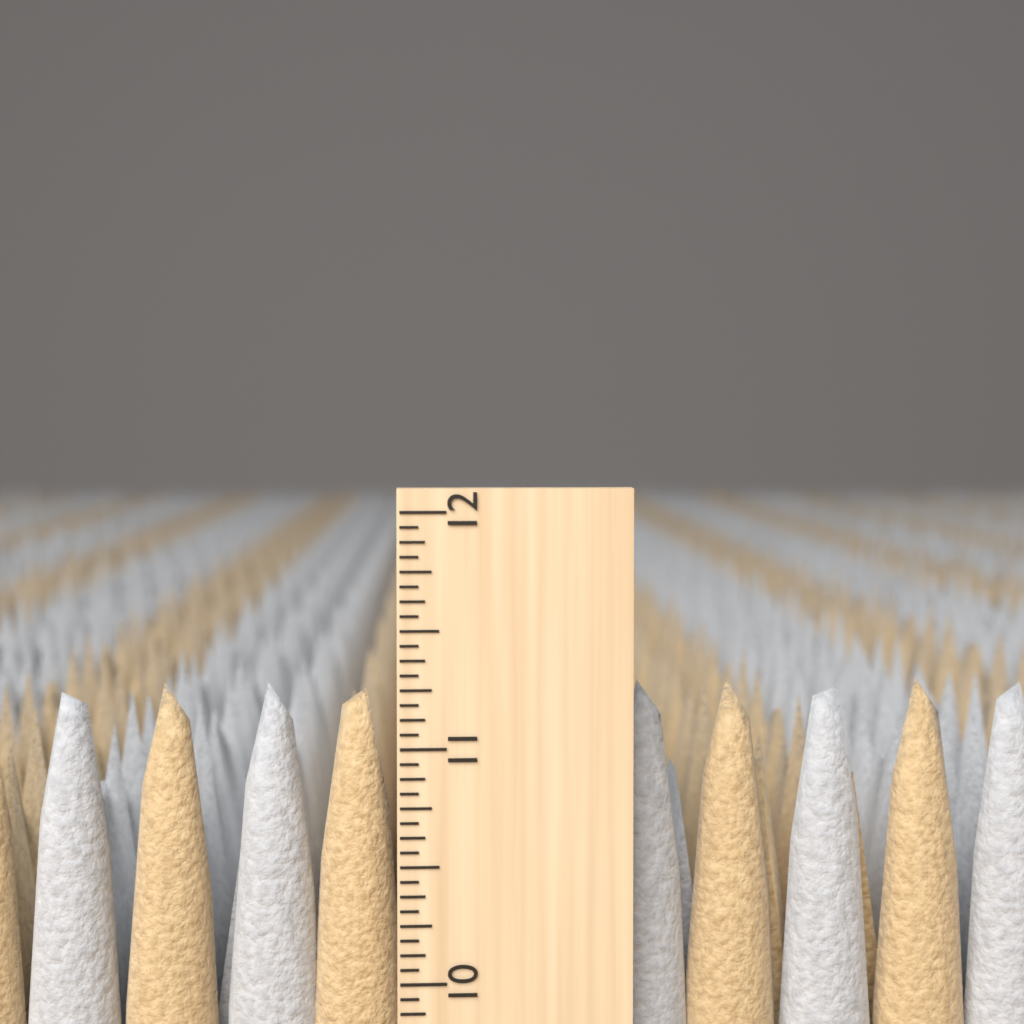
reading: 11.2500 inch
